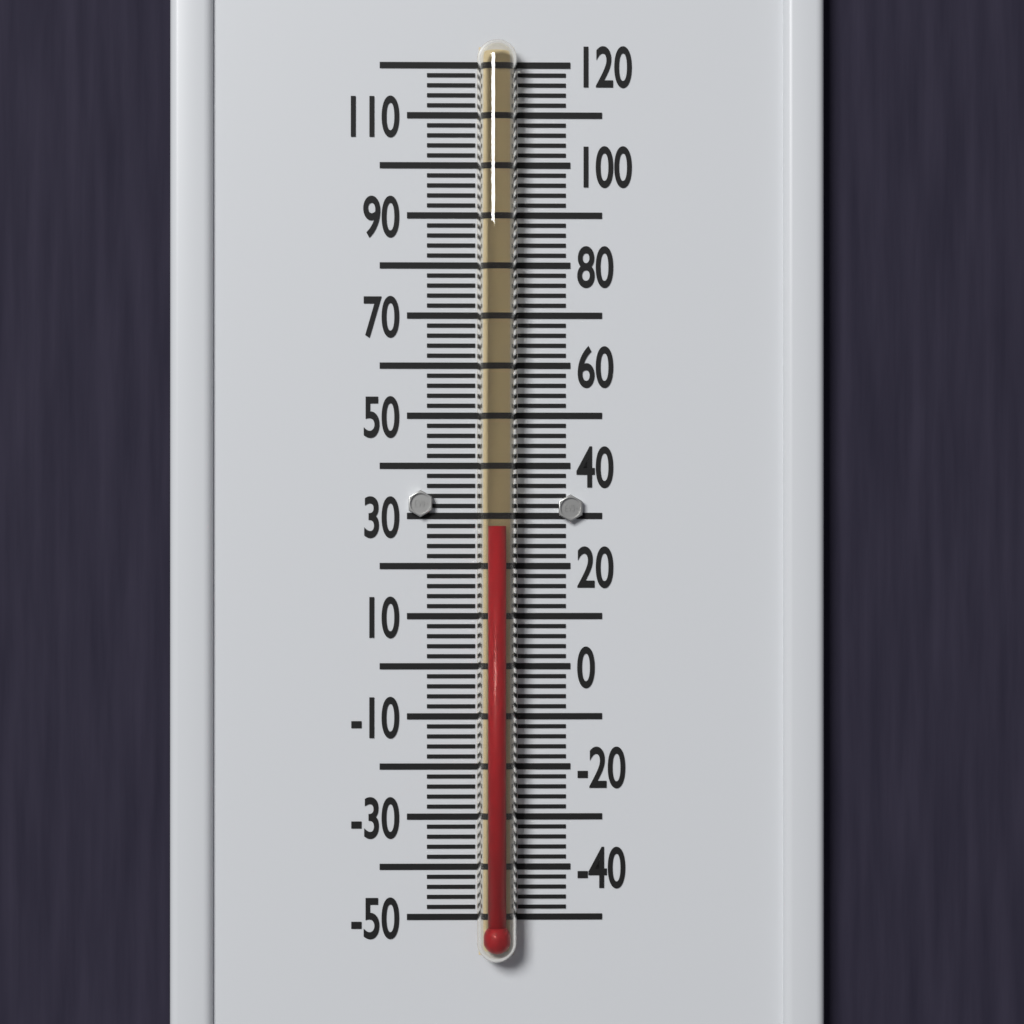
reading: 28 °F
